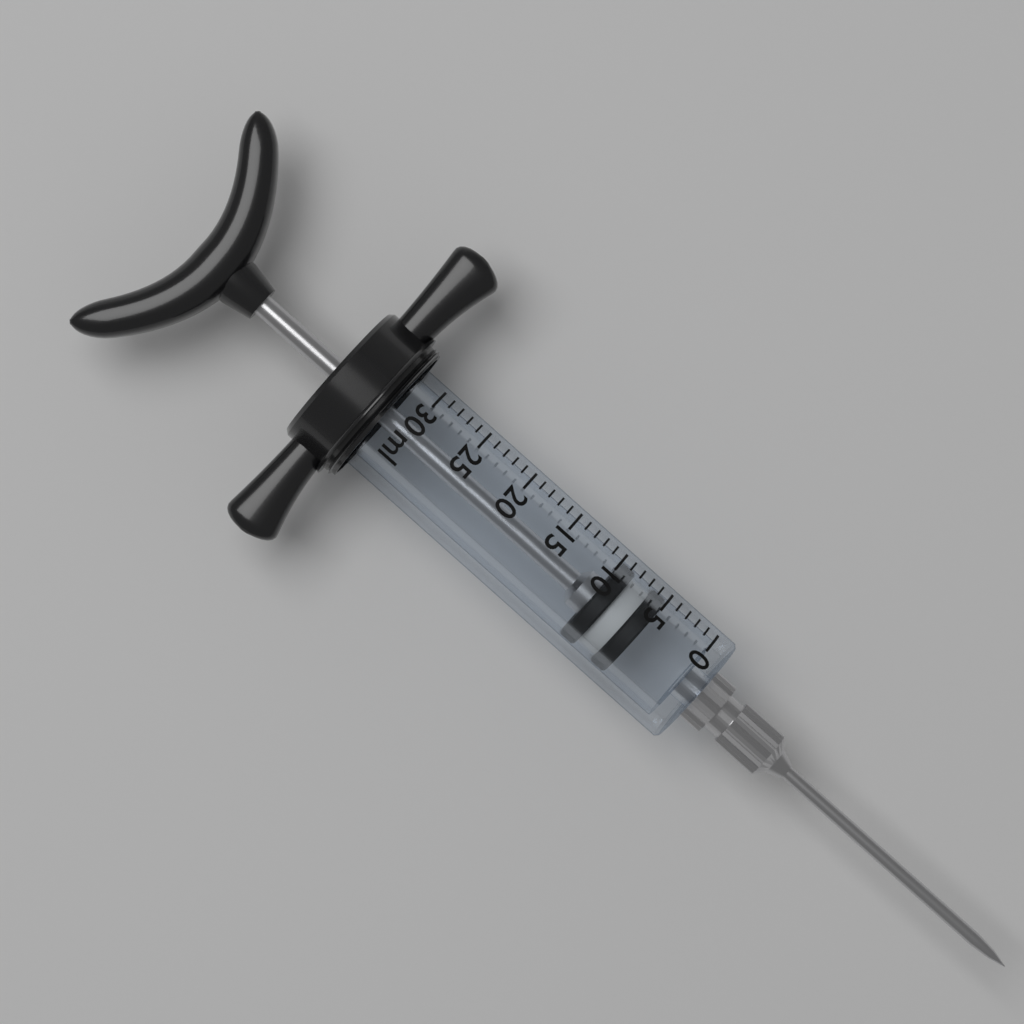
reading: 5 ml
